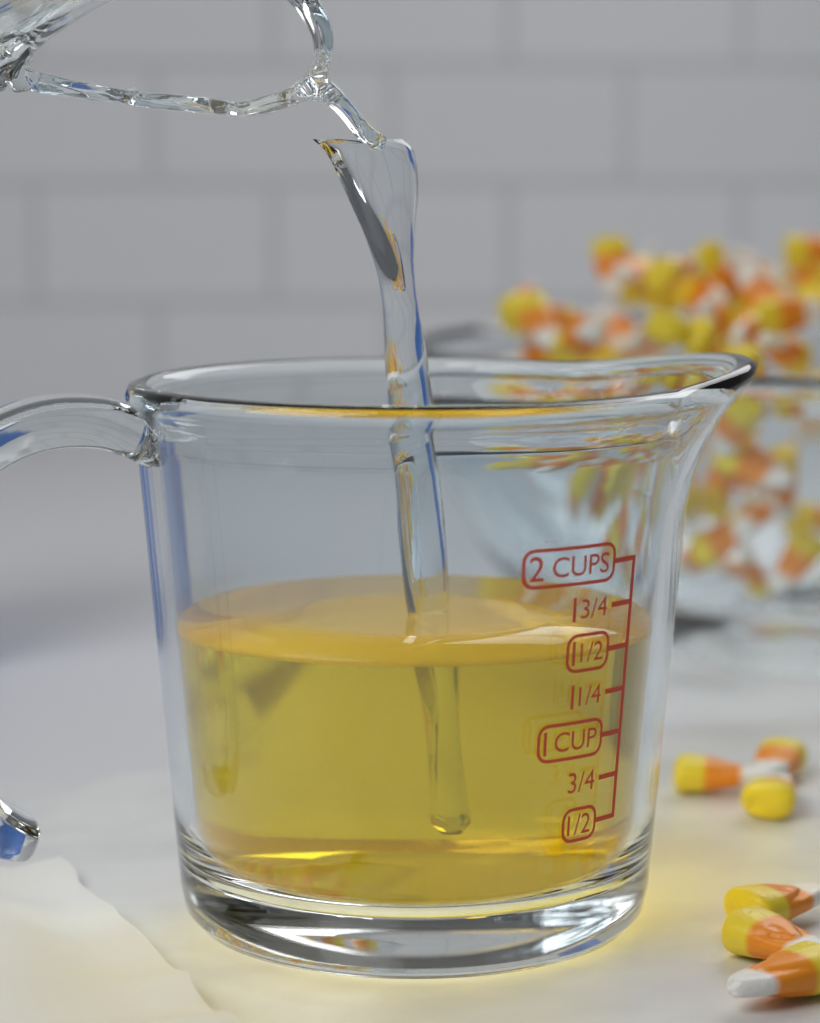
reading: 1.50 cup
